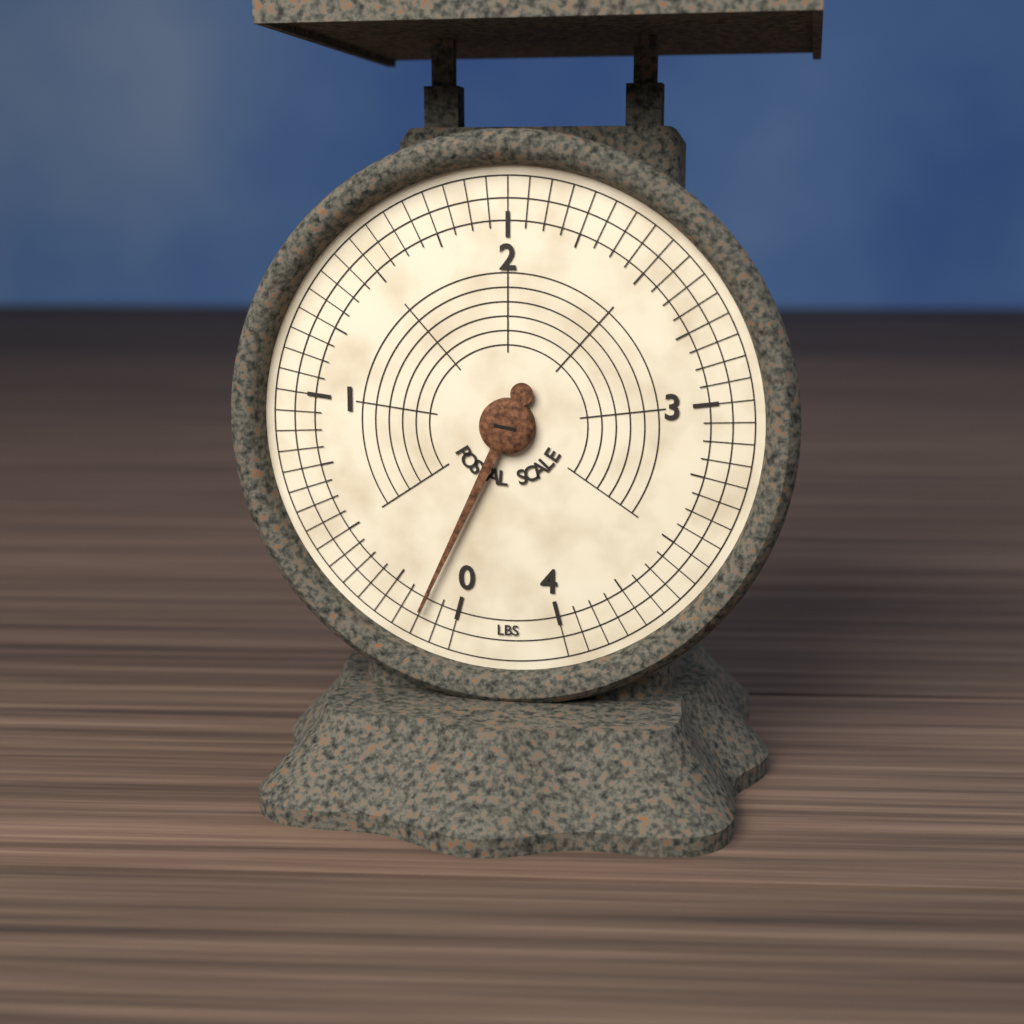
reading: 0.1250 lbs
